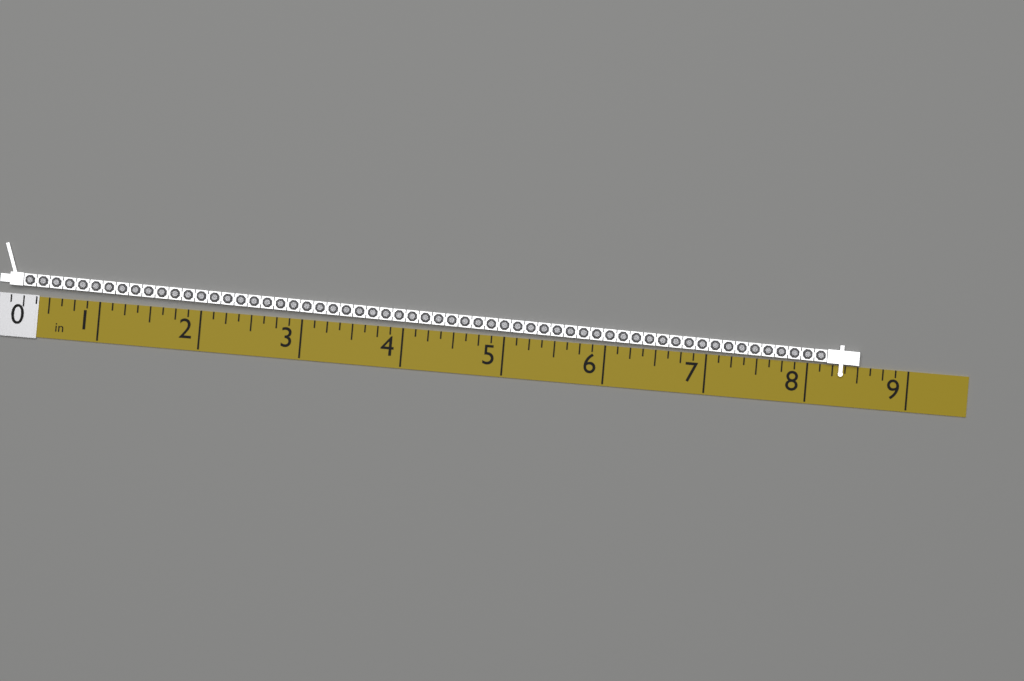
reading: 8.500 in
